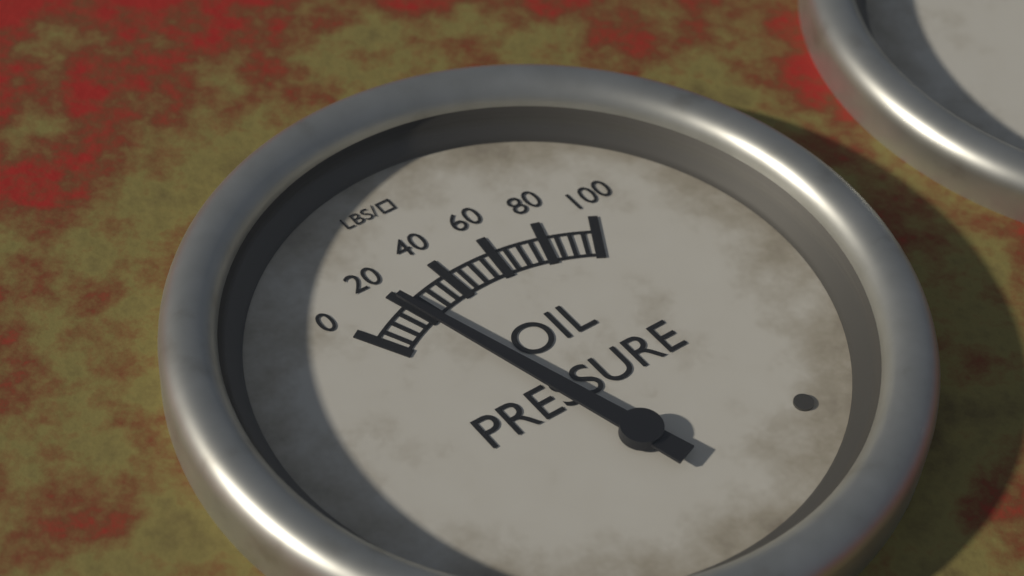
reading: 20 psi
